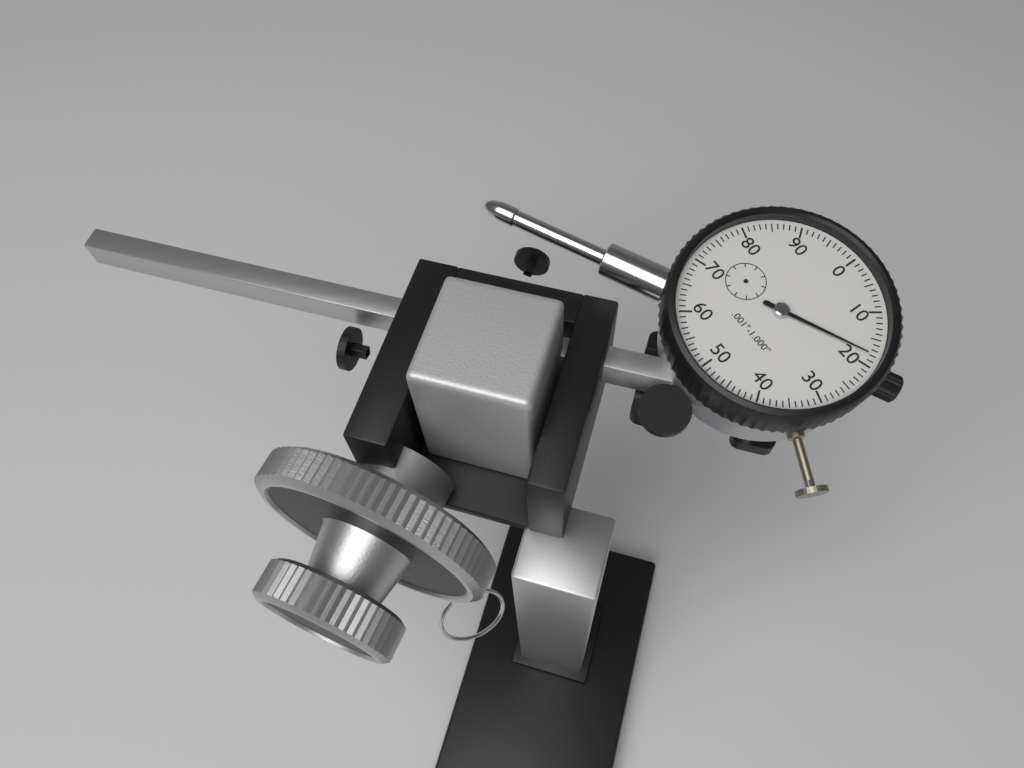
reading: 0.018 in
